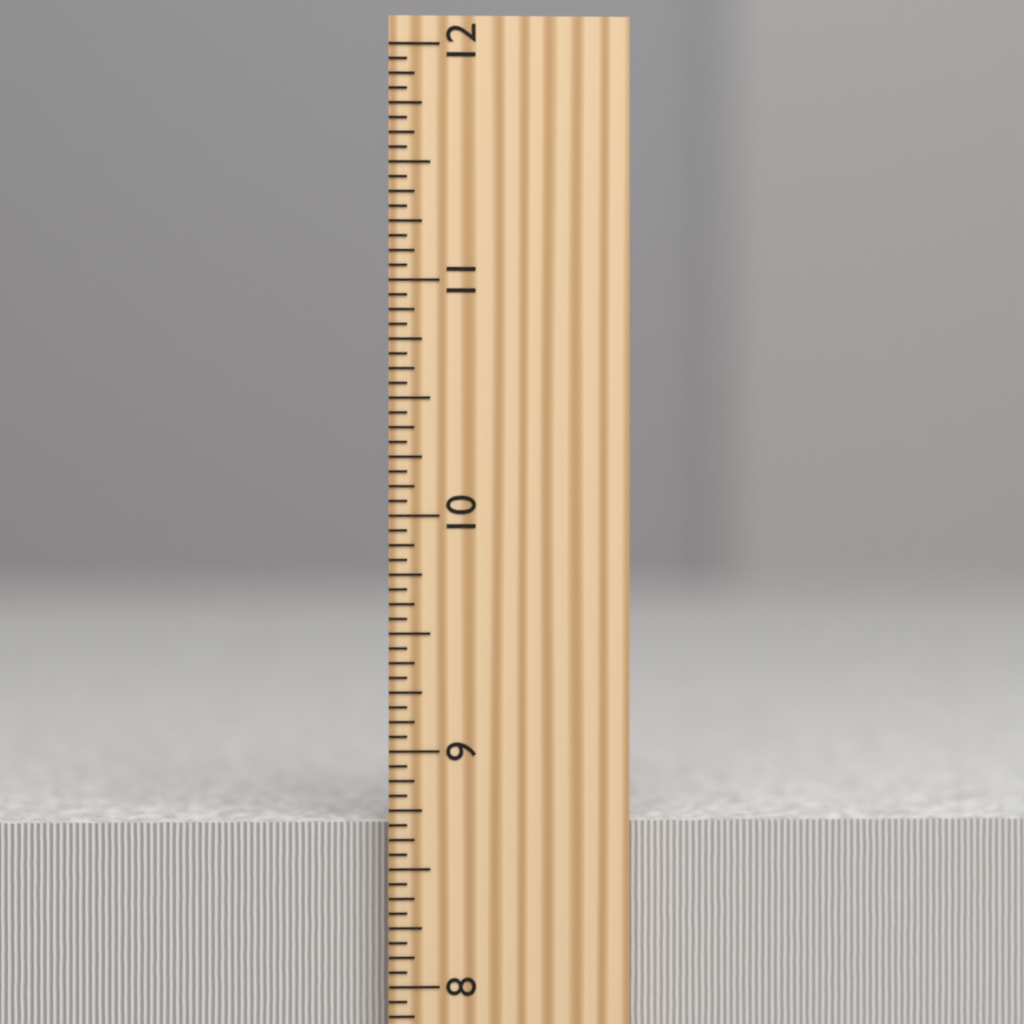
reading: 8.6875 inch
